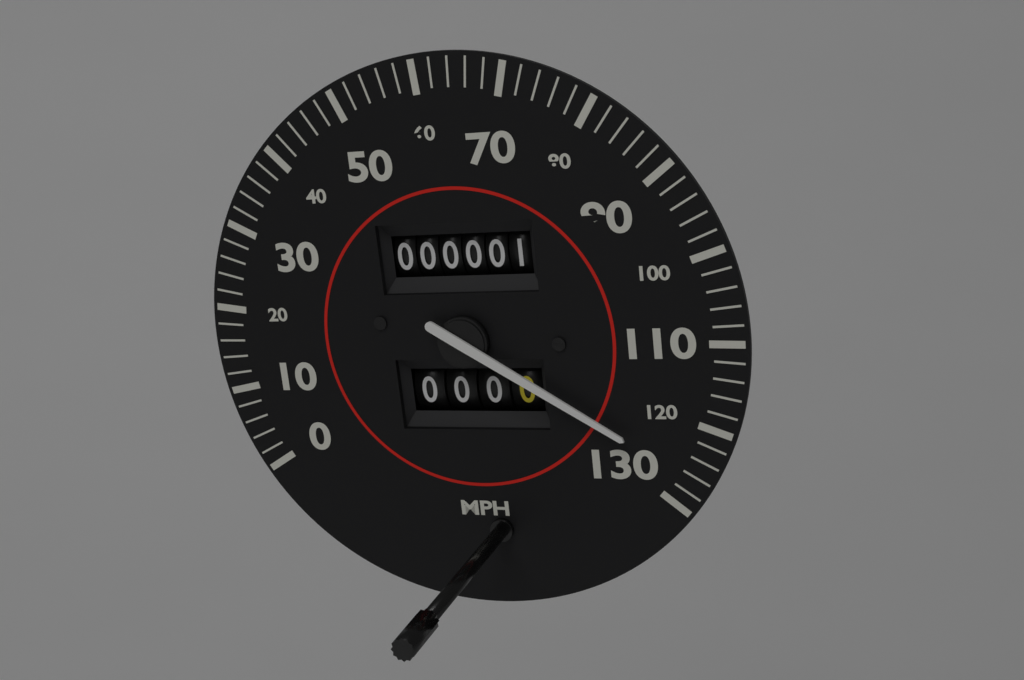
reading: 126 mph
